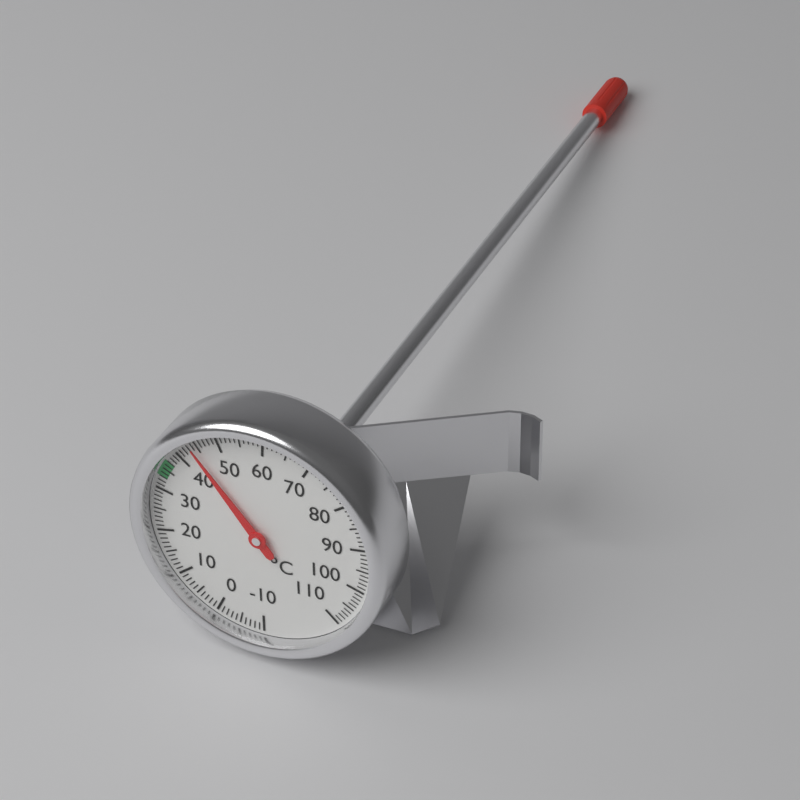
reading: 44 °C
